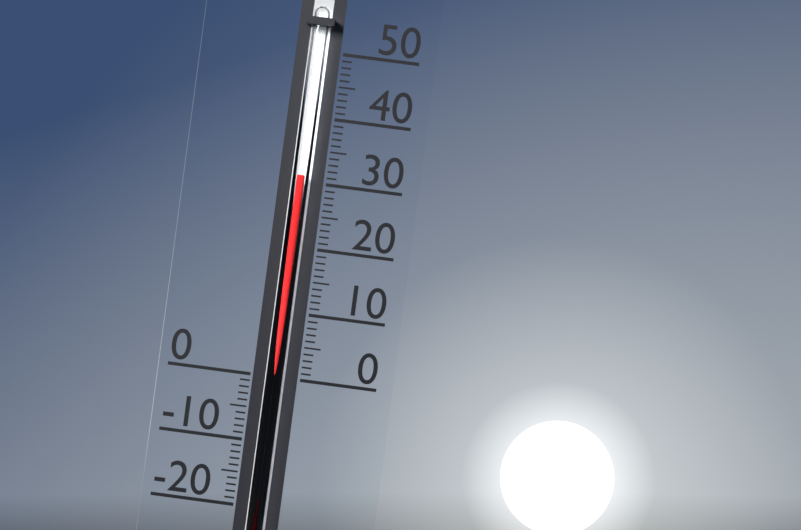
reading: 31 (no unit)
